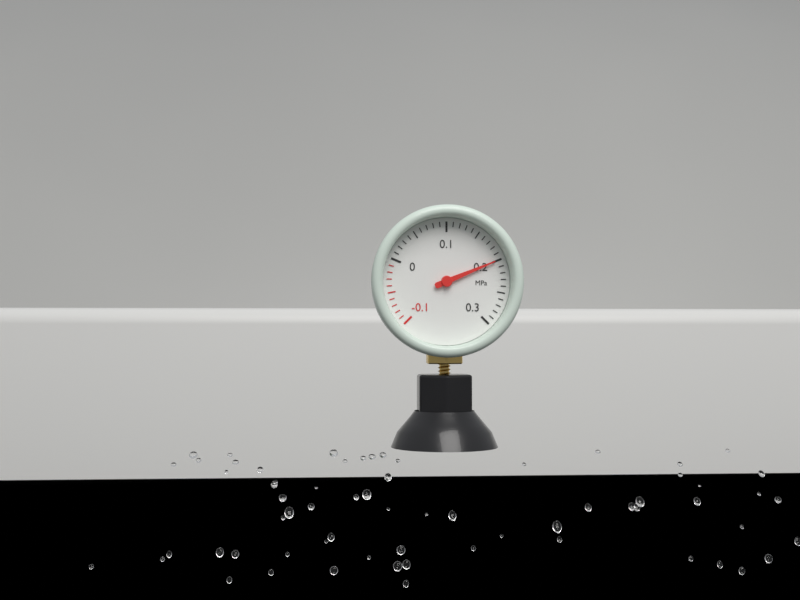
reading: 0.20 MPa
